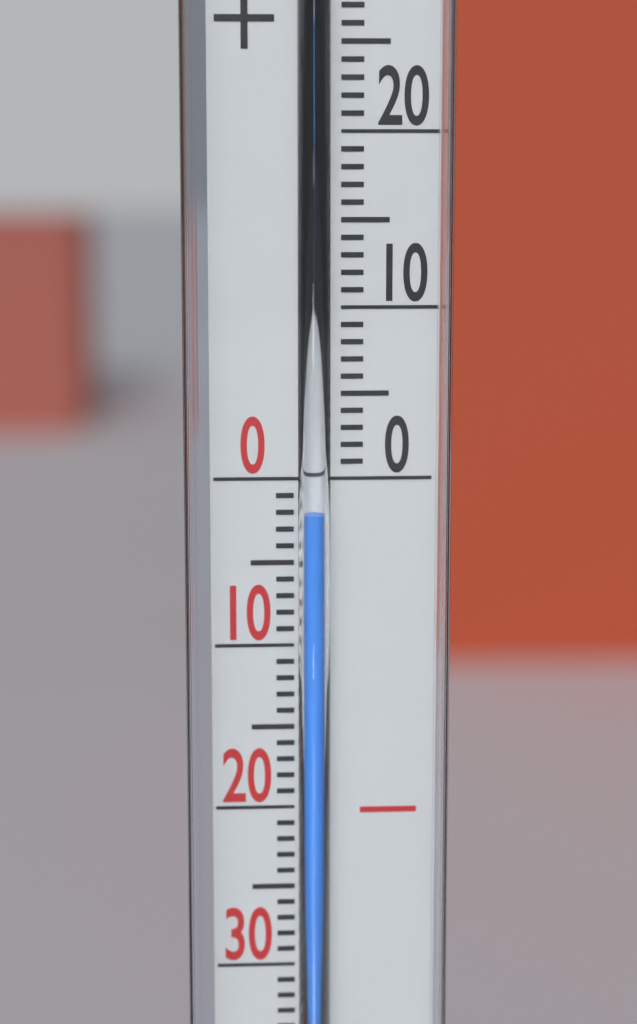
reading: -2 °C
